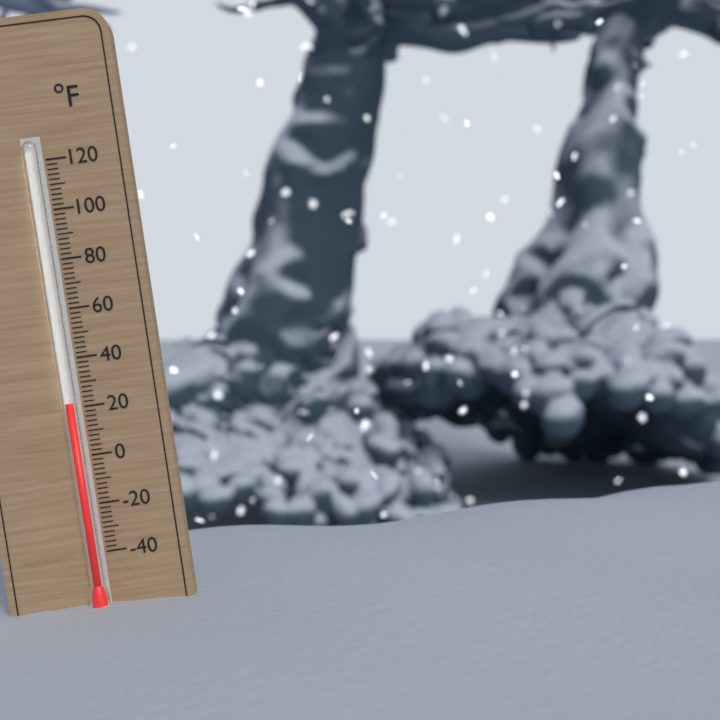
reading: 22 °F
